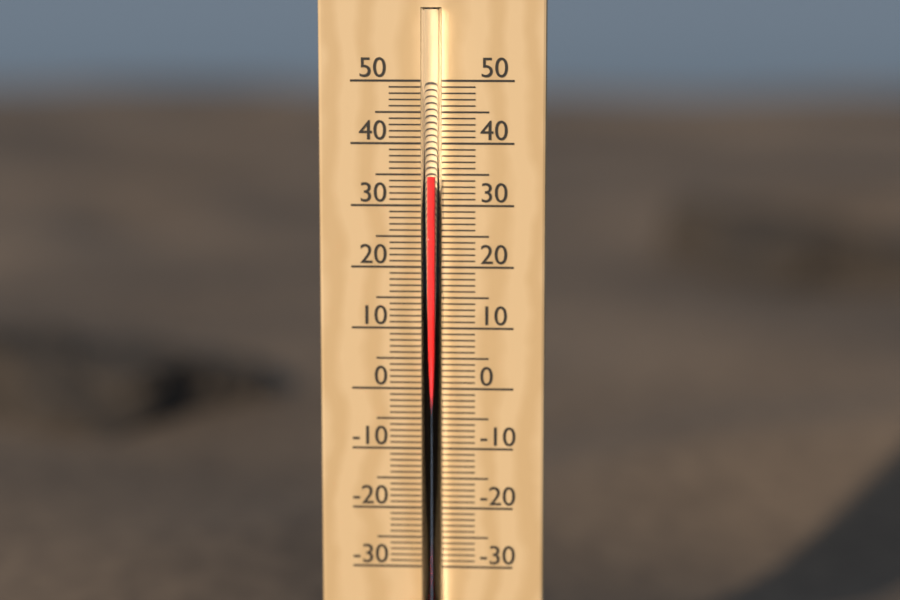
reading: 35 °C
